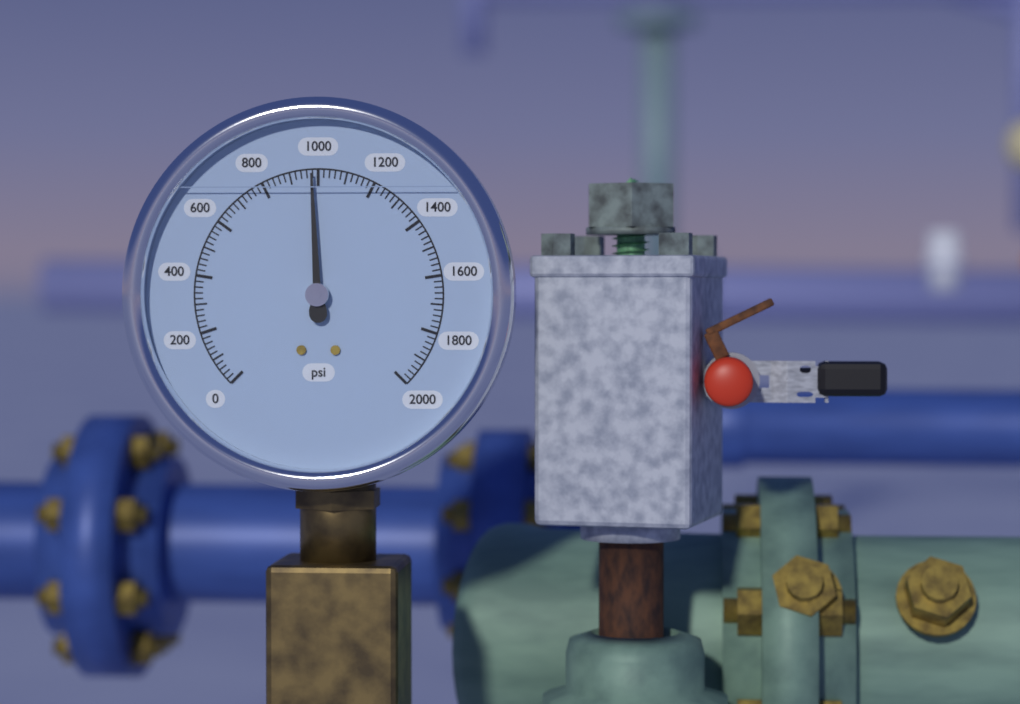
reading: 980 psi
